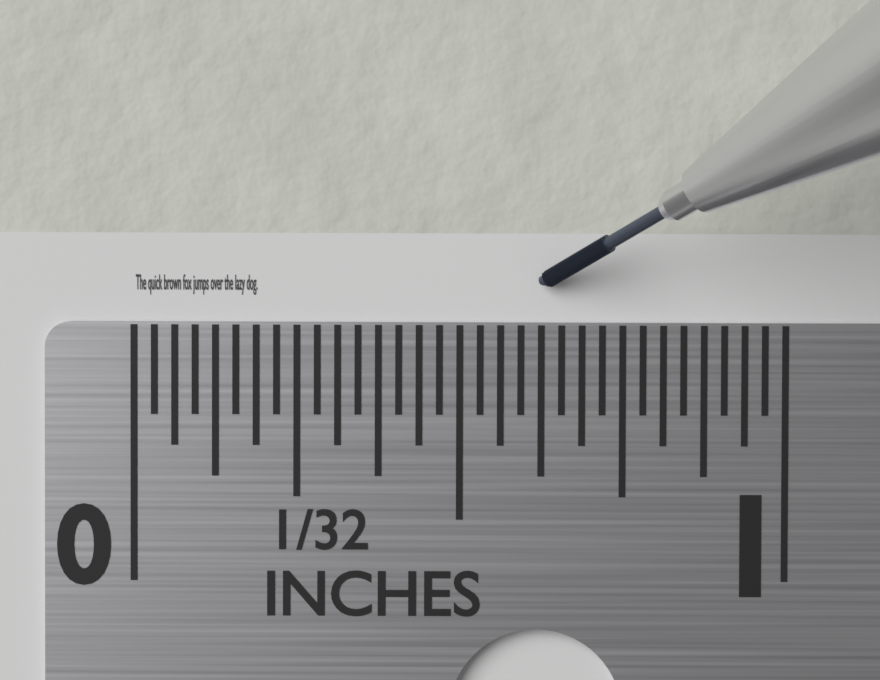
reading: 0.18750 in
